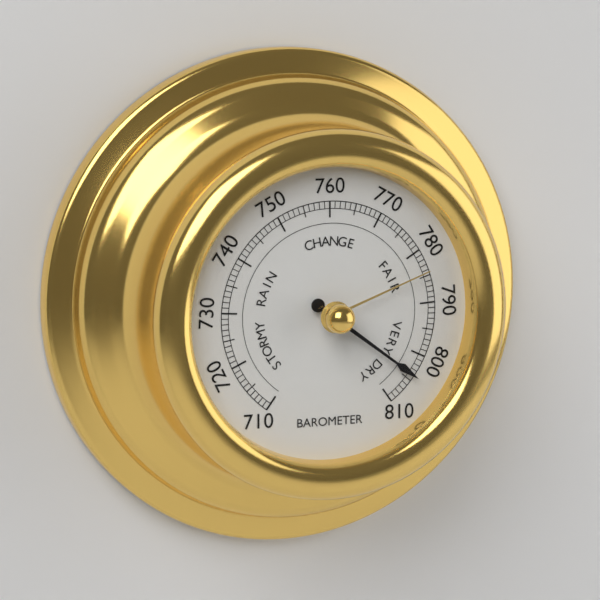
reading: 804 (no unit)
